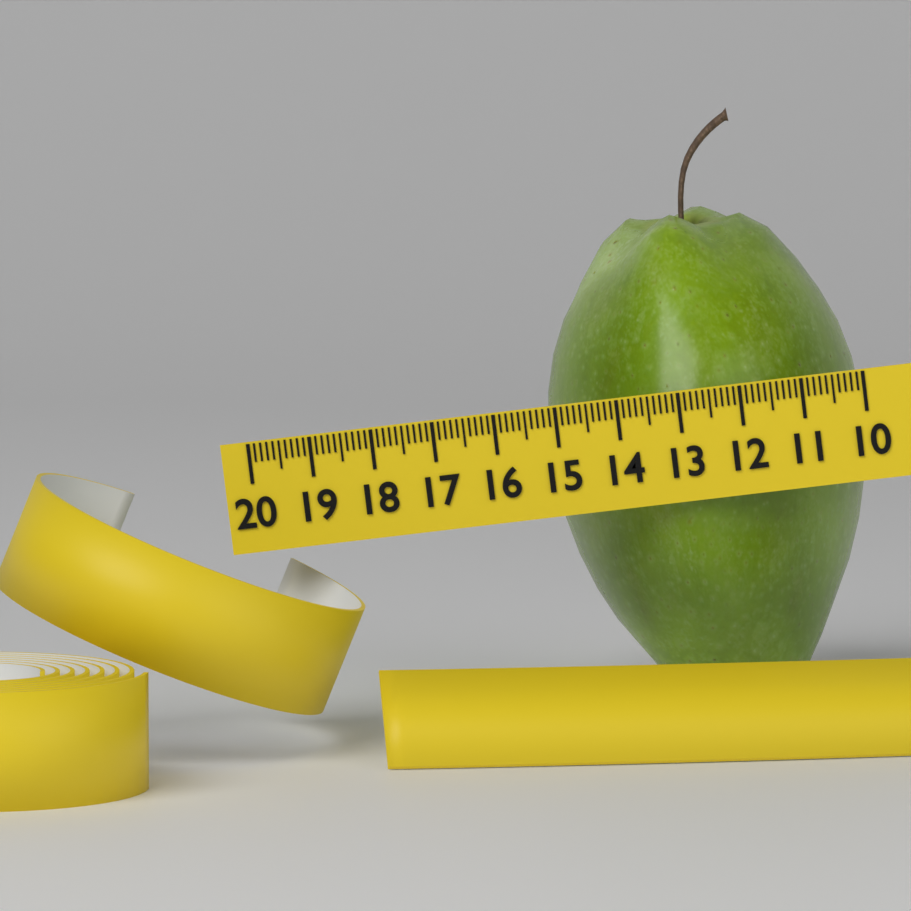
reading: 15.3 (no unit)
